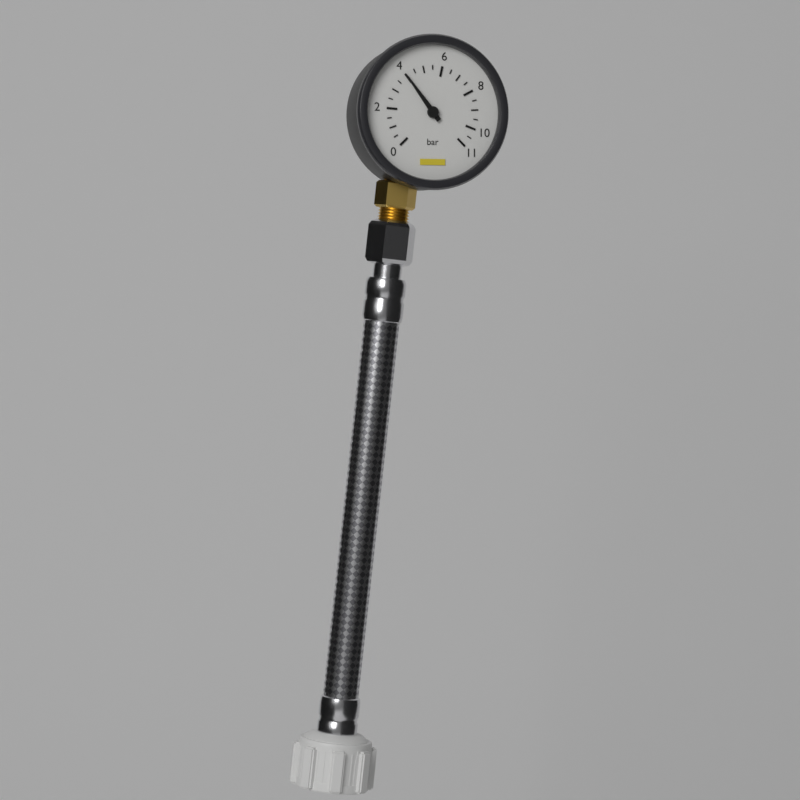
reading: 4.0 bar
